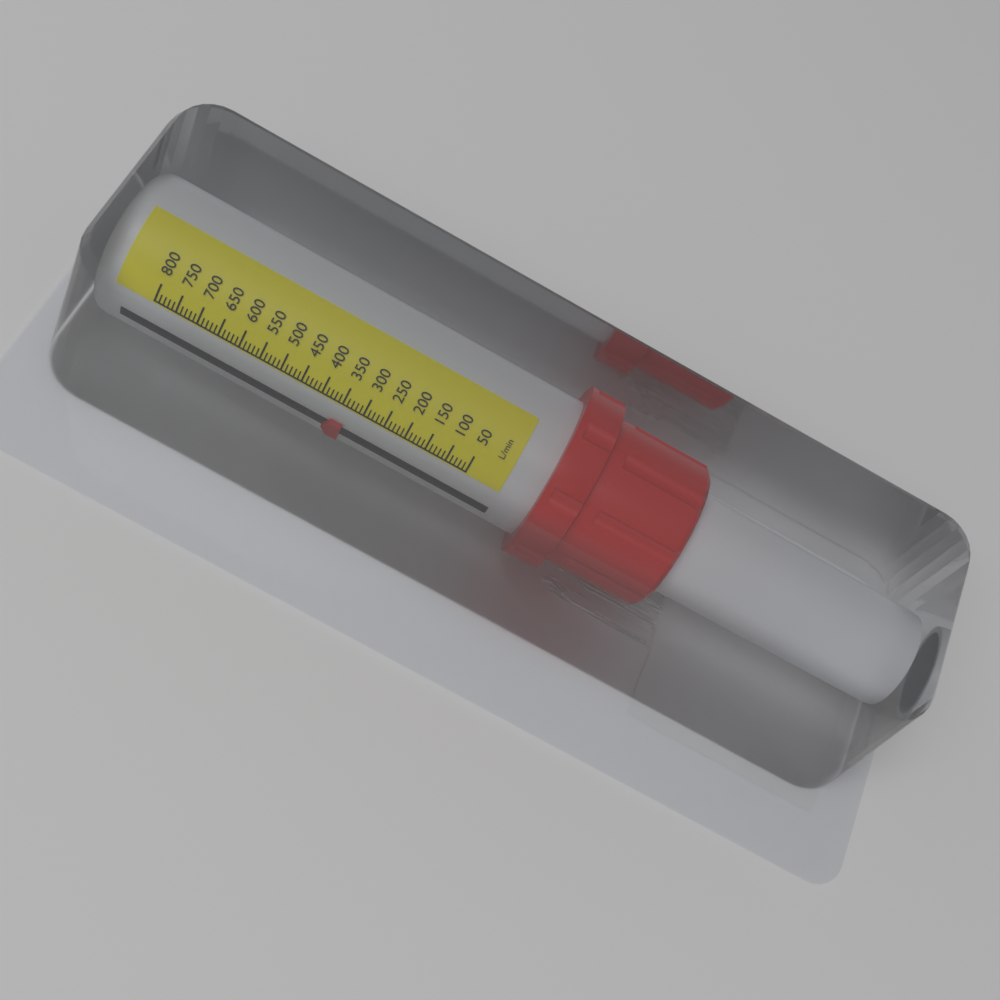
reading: 330 L/min
